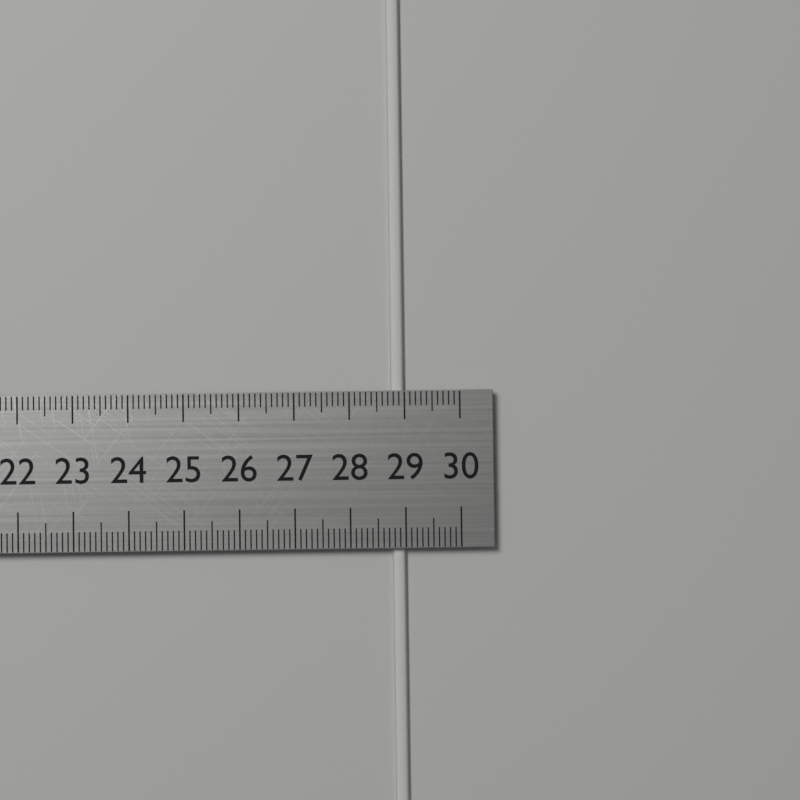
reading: 29.0 cm
